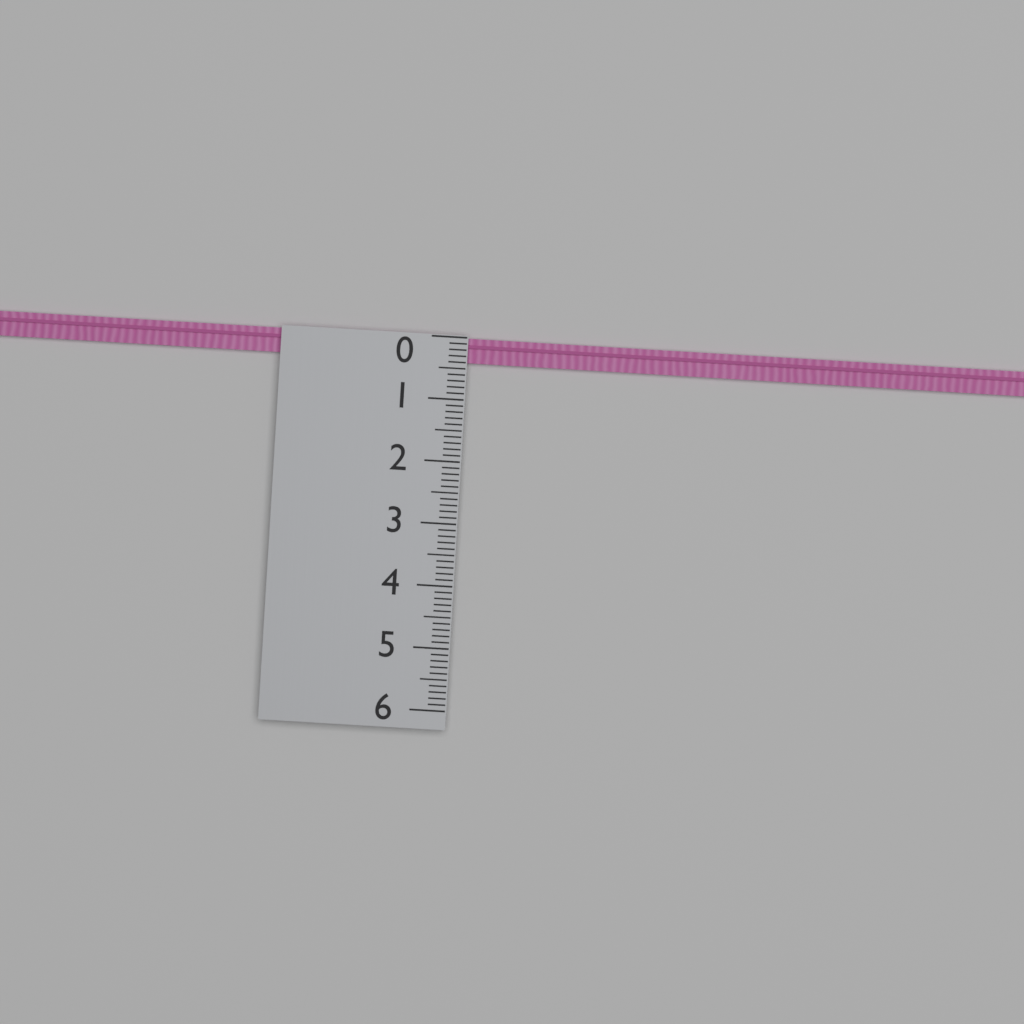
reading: 0.4 (no unit)
